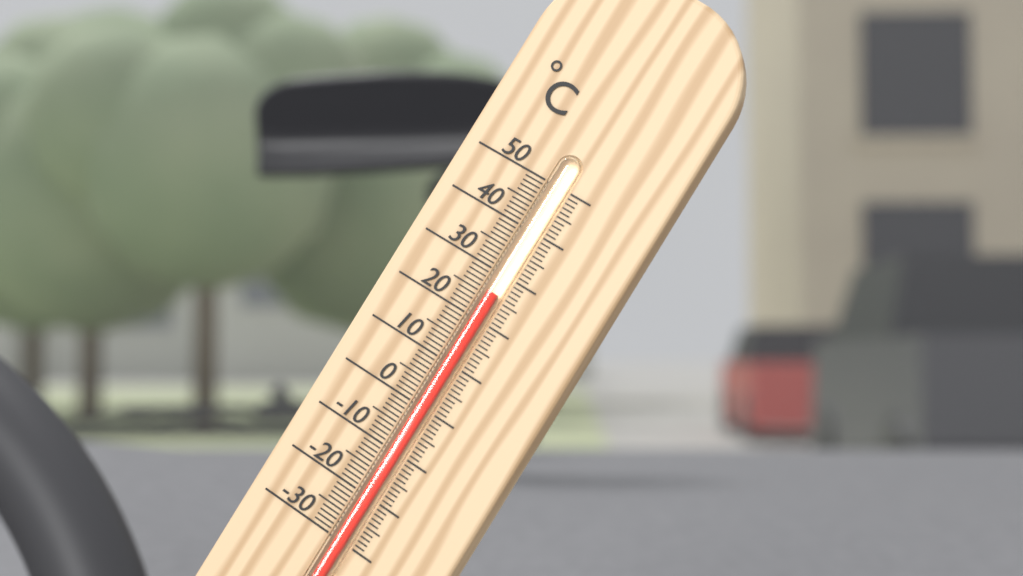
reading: 26 °C
